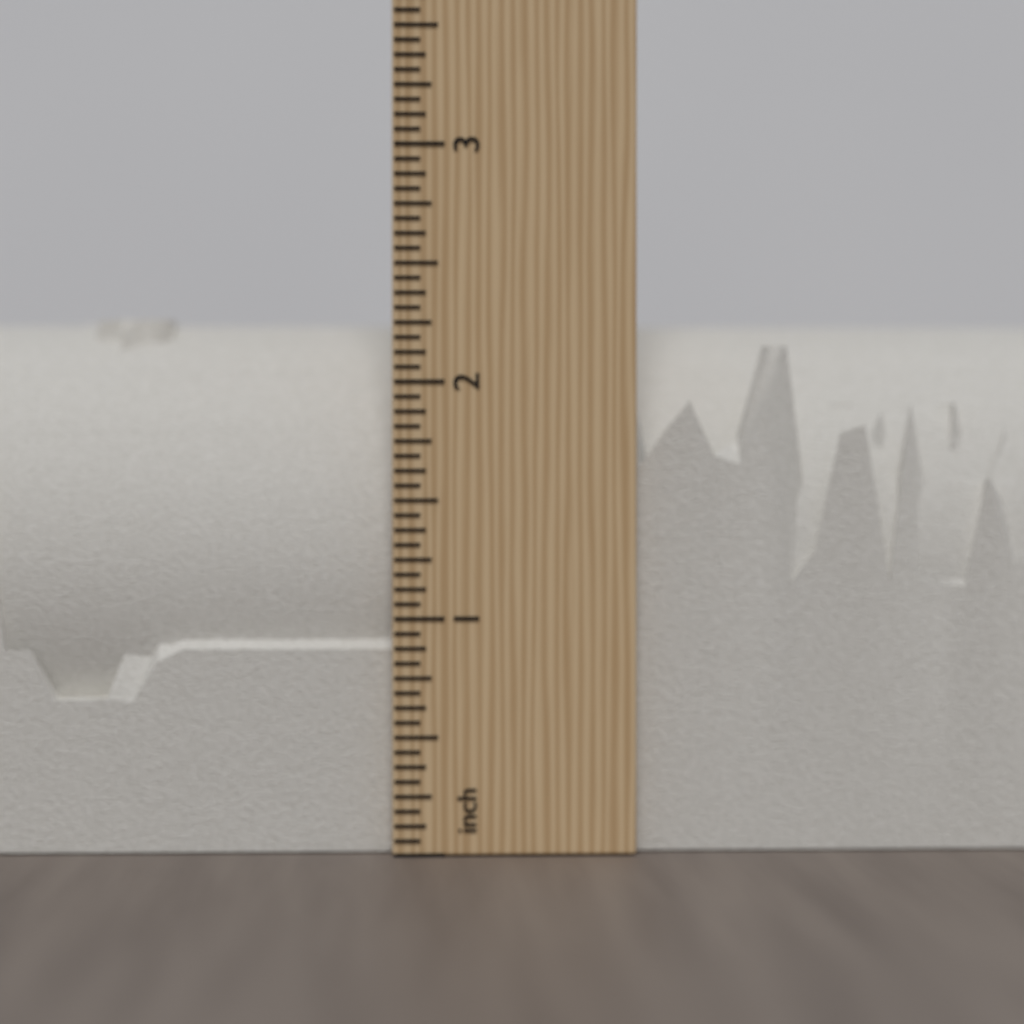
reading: 2.3125 inch
